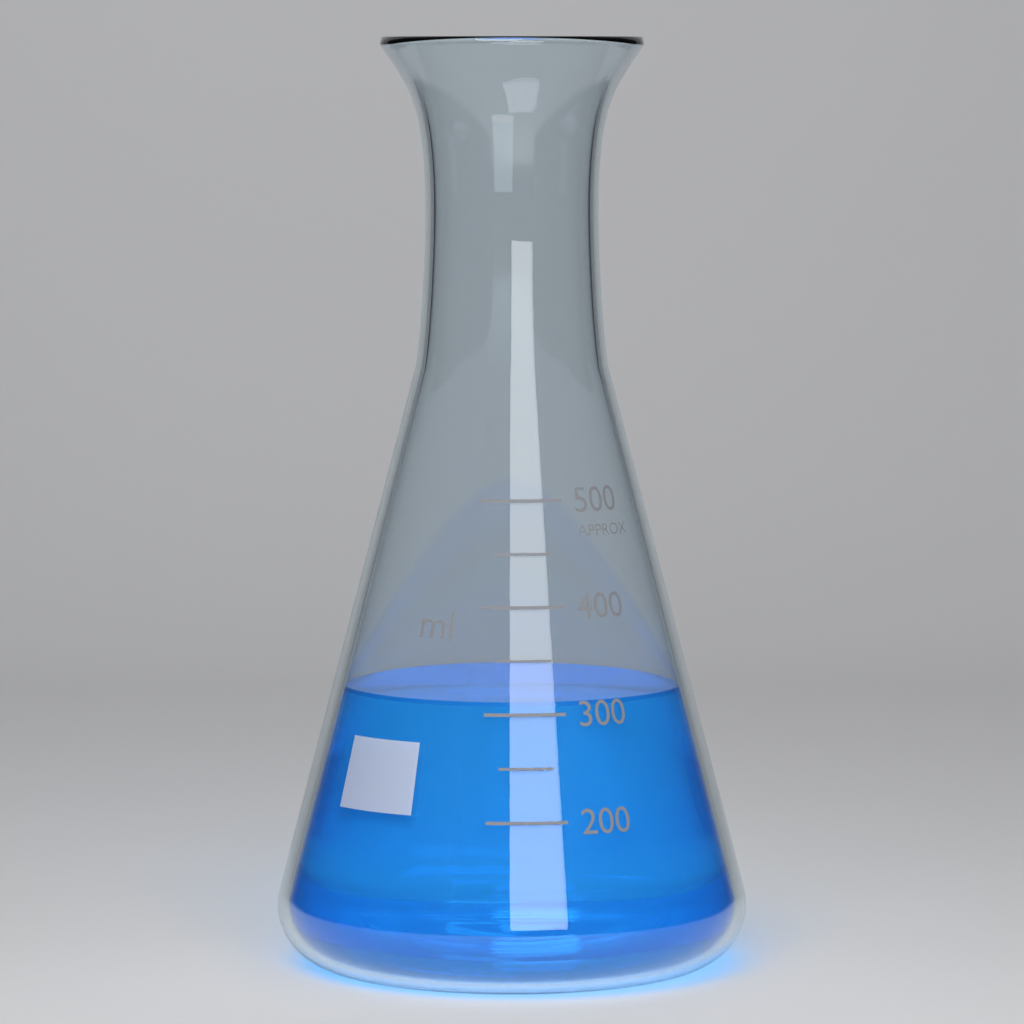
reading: 310 ml
